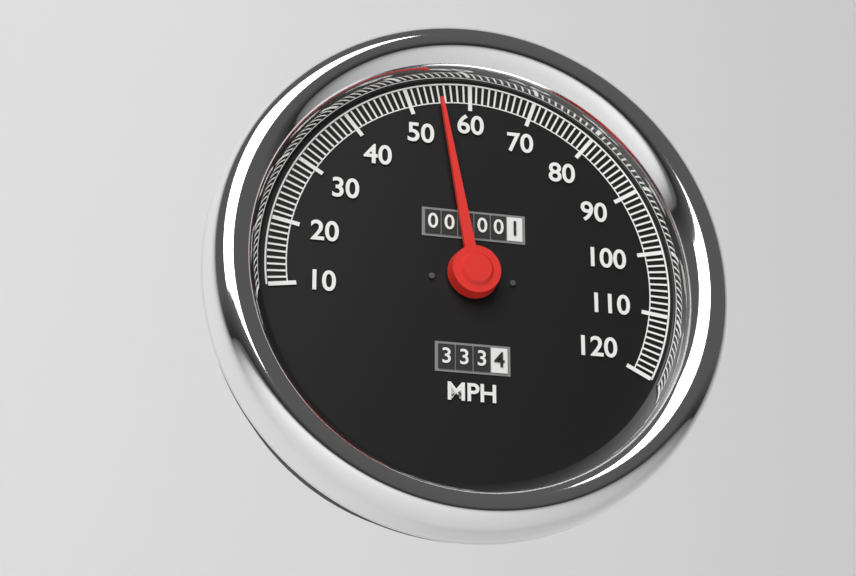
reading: 55 MPH
